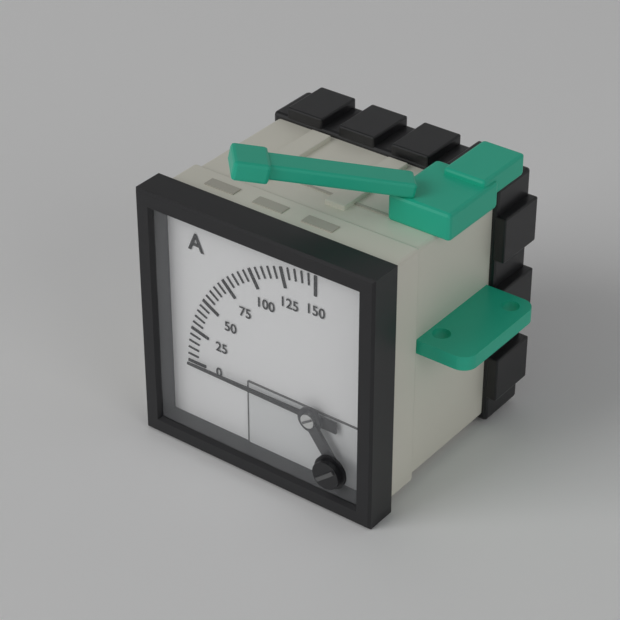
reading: 0 A
